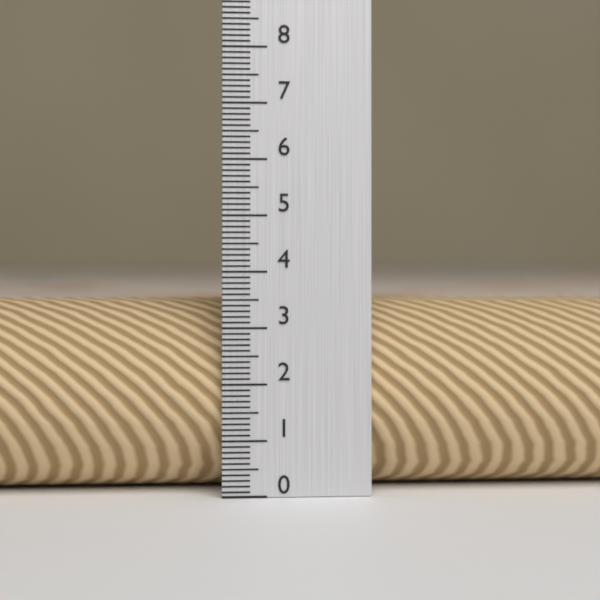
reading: 3.5 (no unit)
